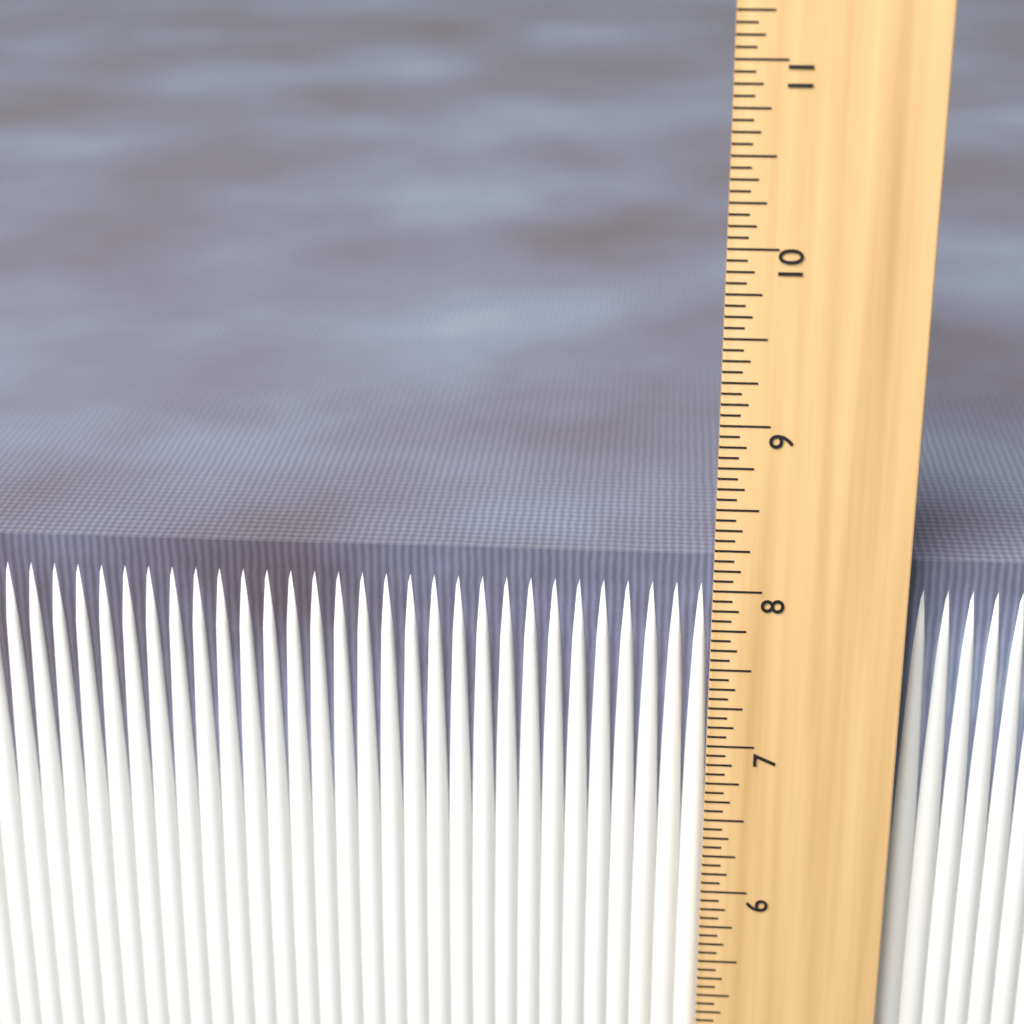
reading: 8.1250 in
